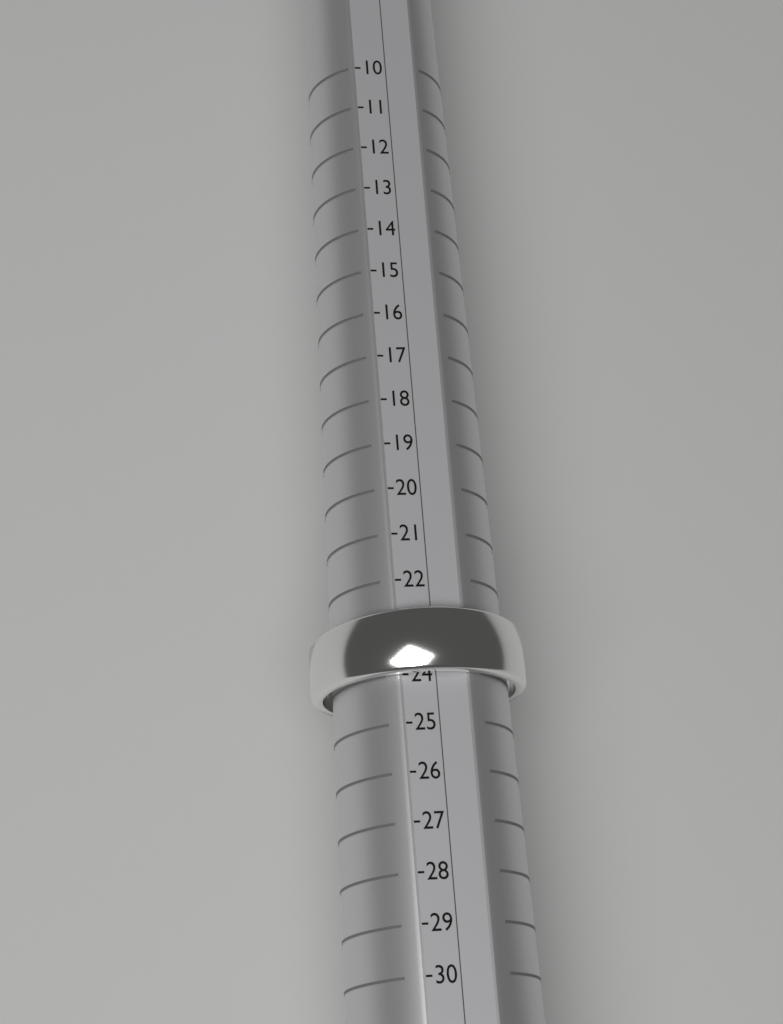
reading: 24 (no unit)
